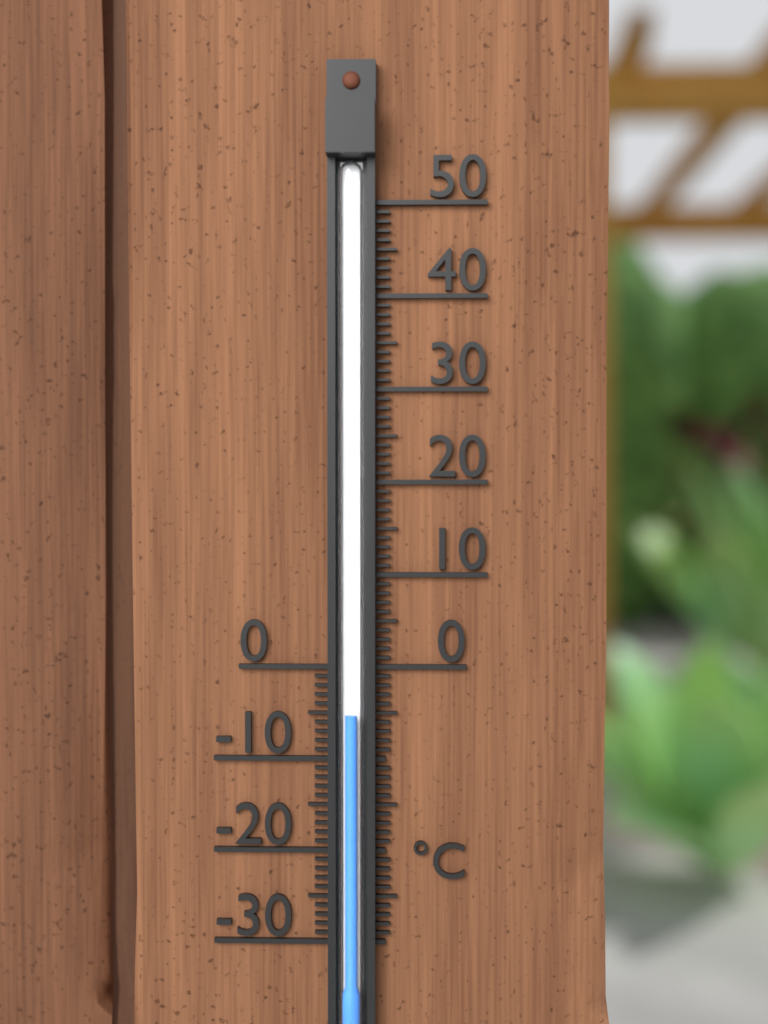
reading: -5 °C
